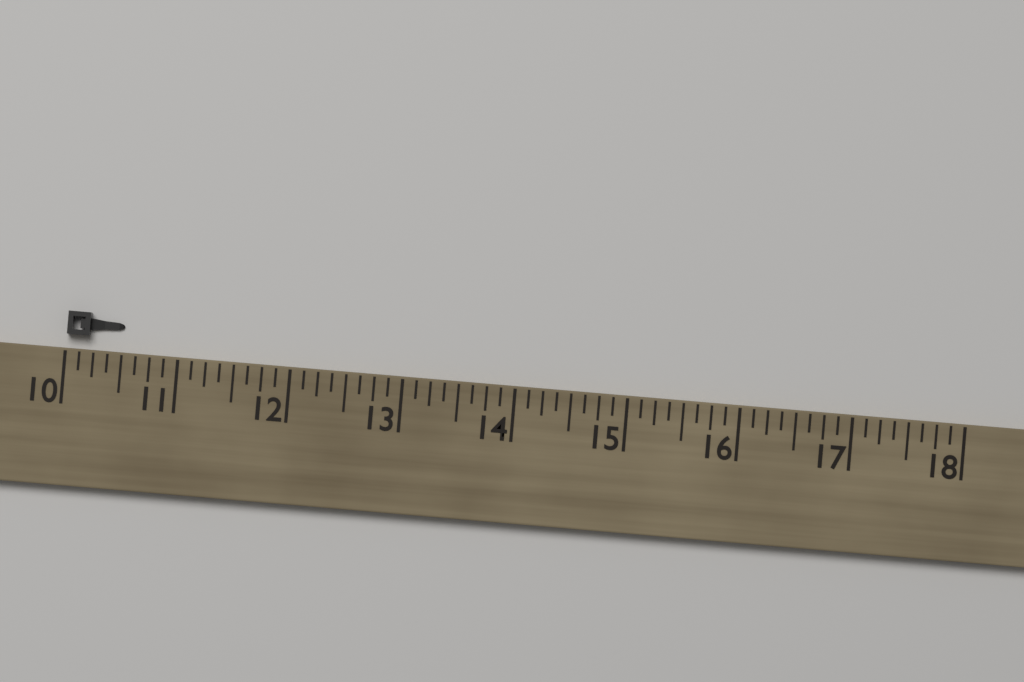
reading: 10.500 (no unit)
